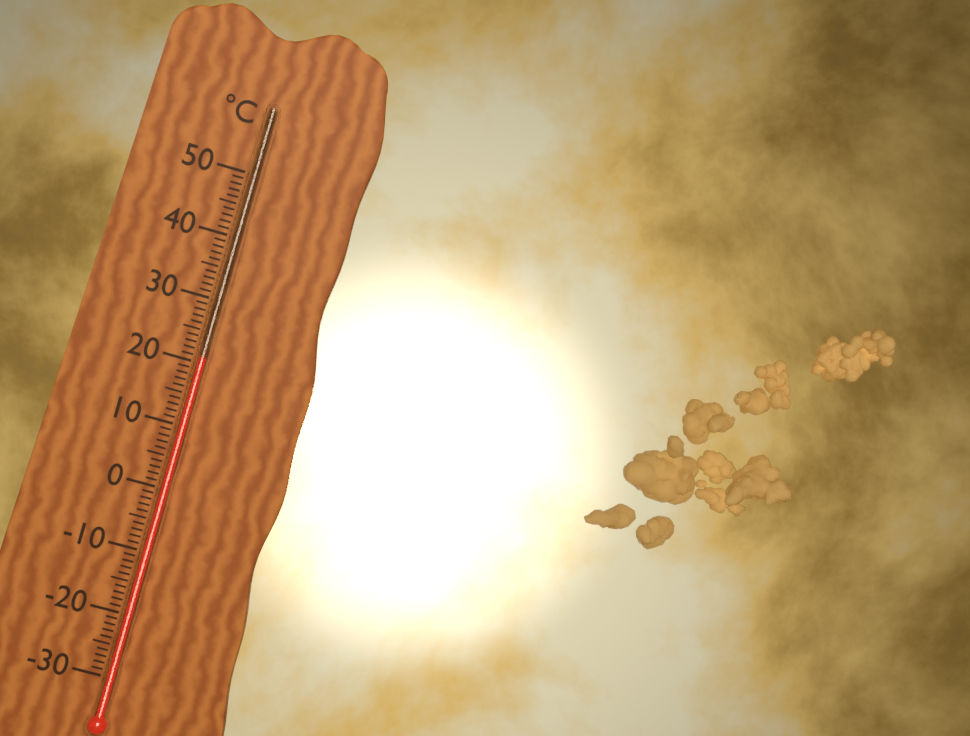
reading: 21 °C
